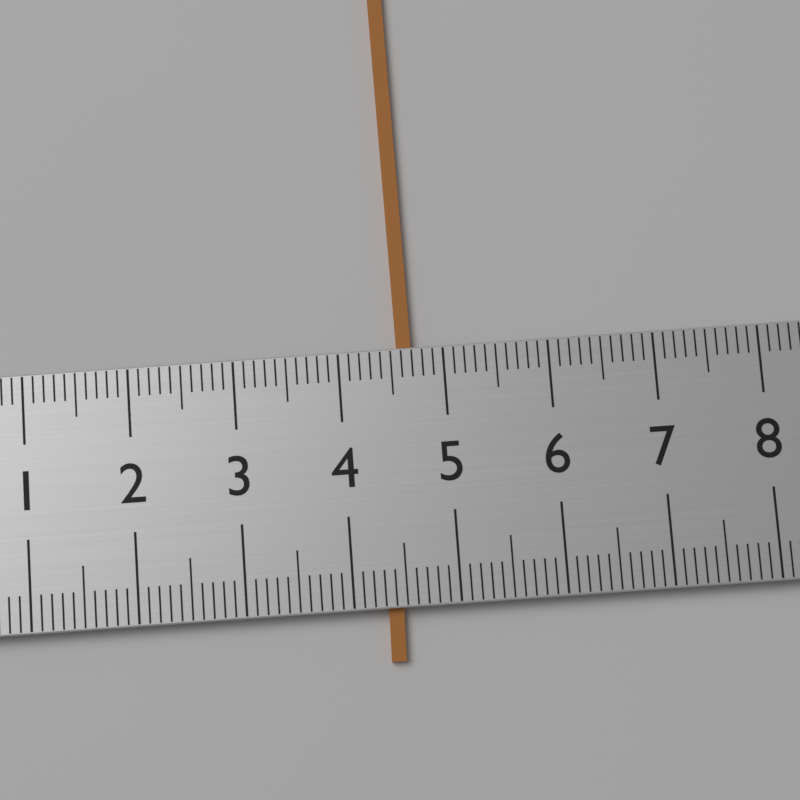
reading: 4.7 (no unit)
